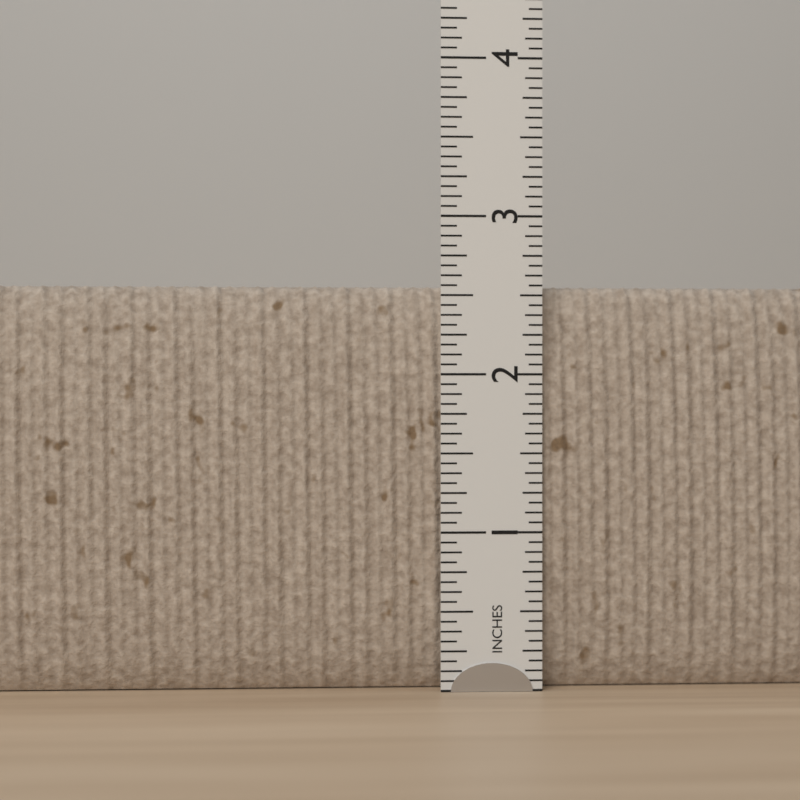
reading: 2.5625 in
